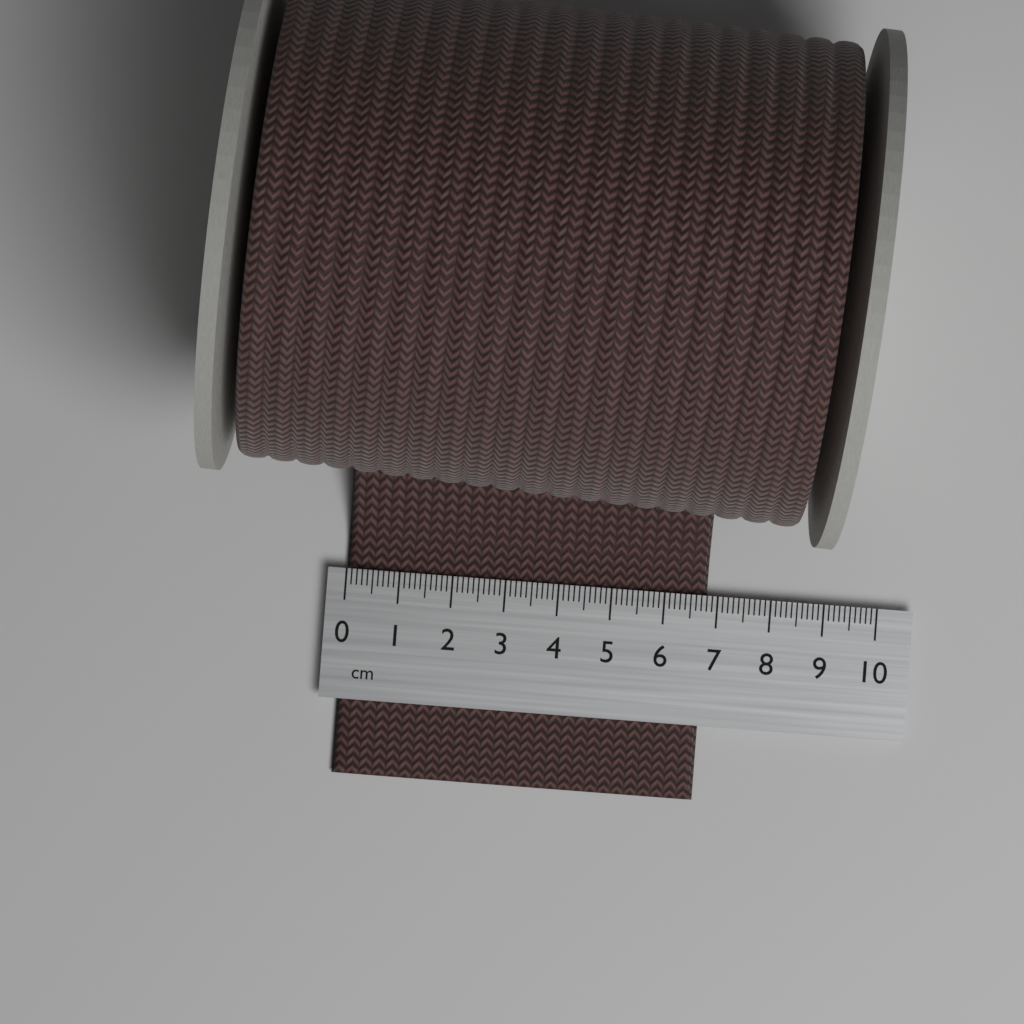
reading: 6.8 cm
